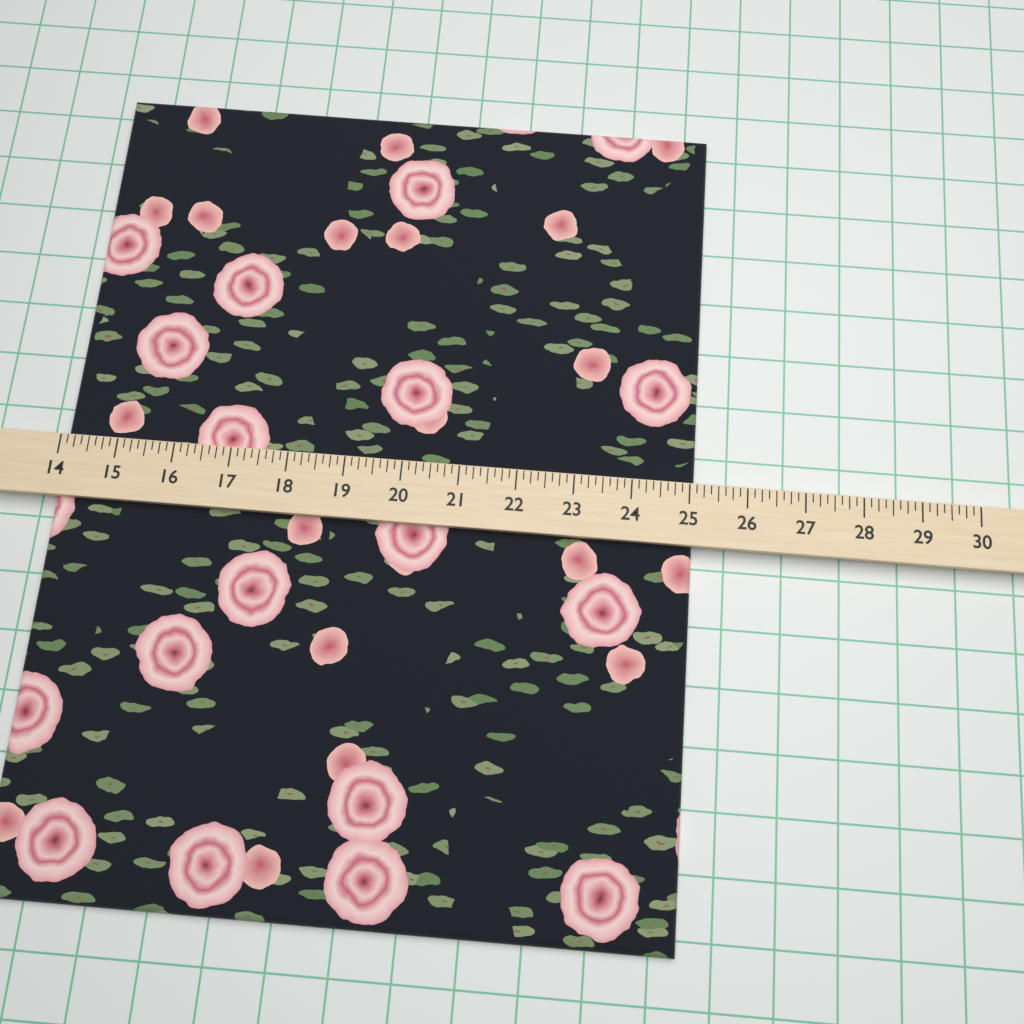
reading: 25.125 (no unit)
